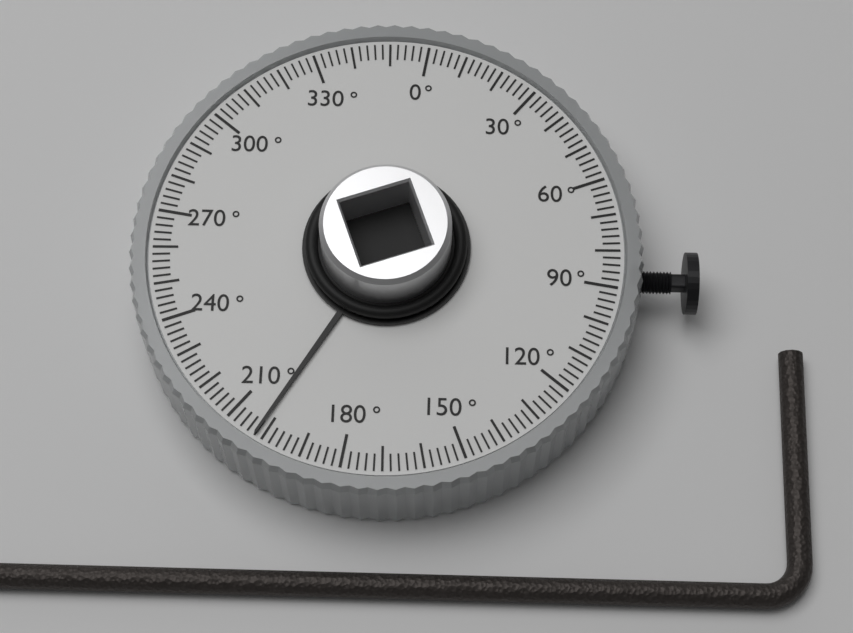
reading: 202 °
